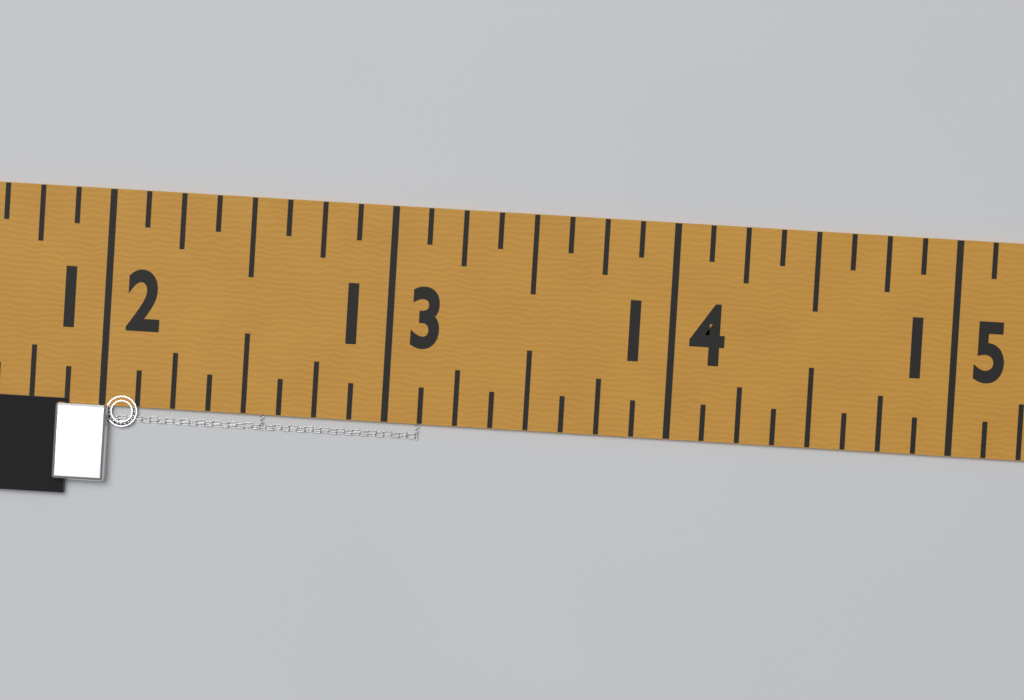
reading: 13.125 in
